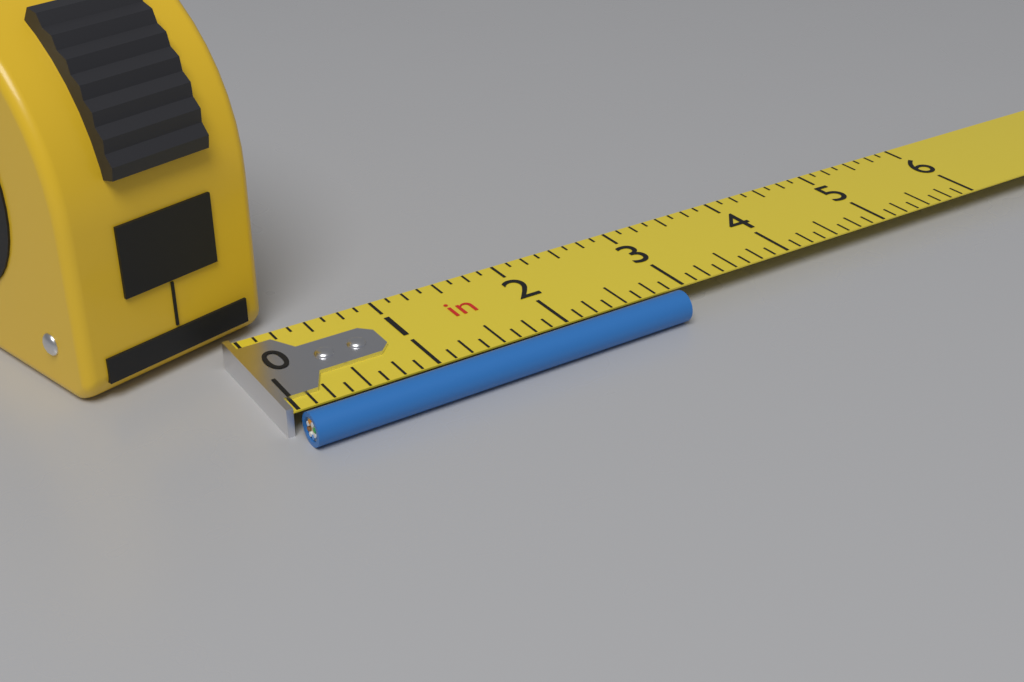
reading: 2.875 in
